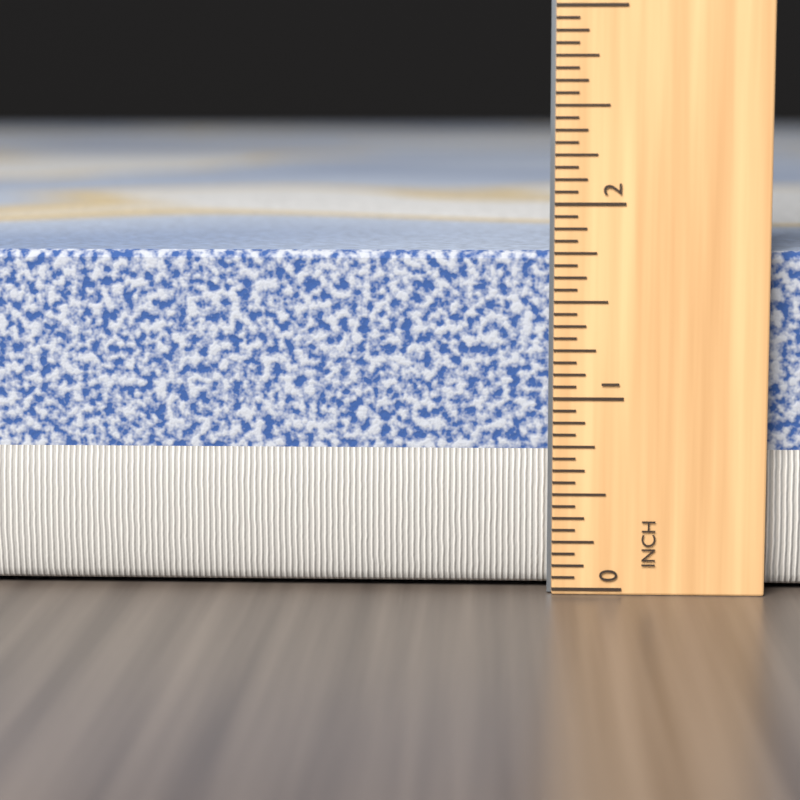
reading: 1.7500 in
